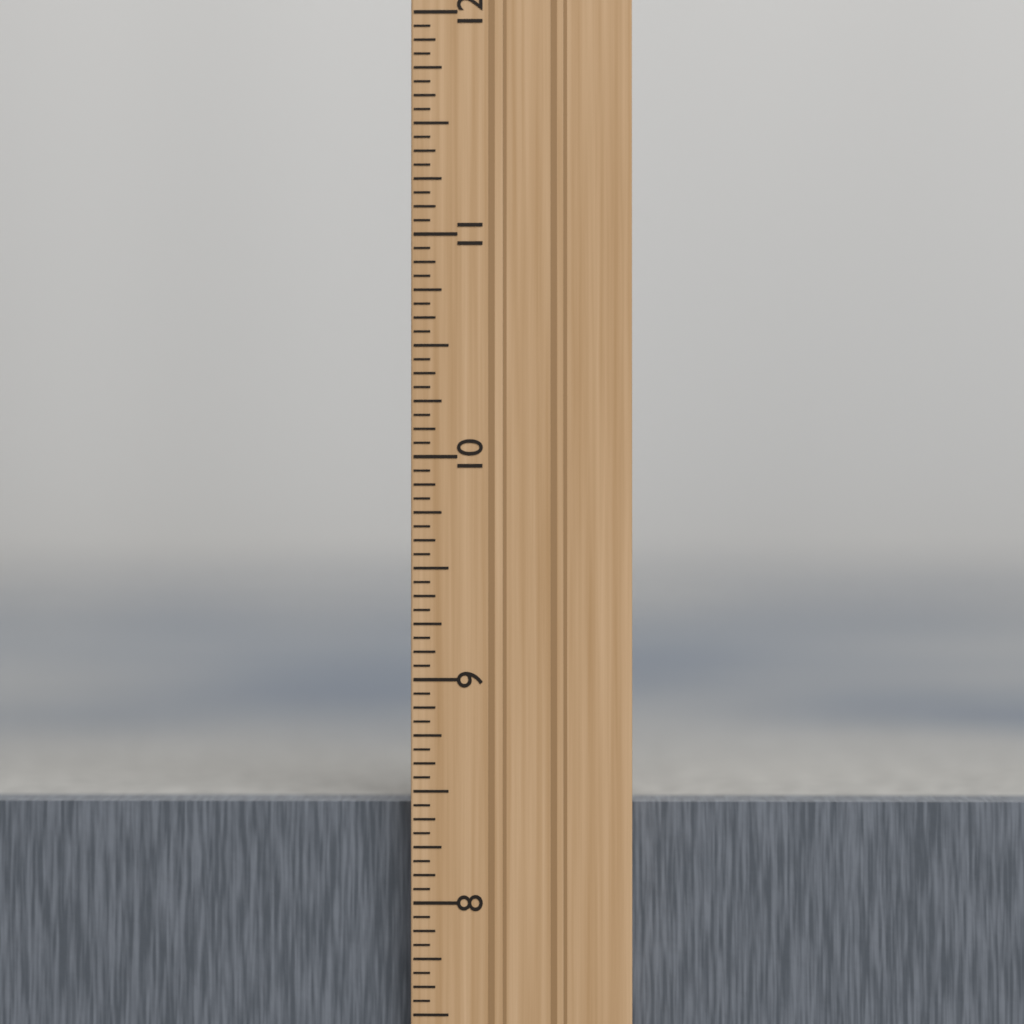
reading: 8.4375 in
